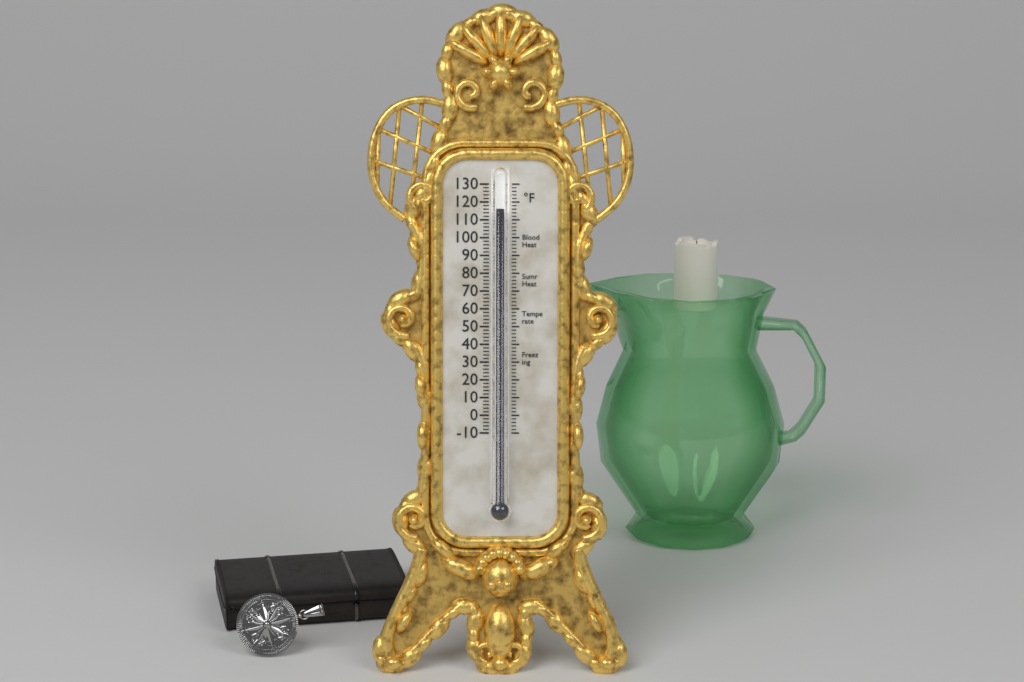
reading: 116 °F
